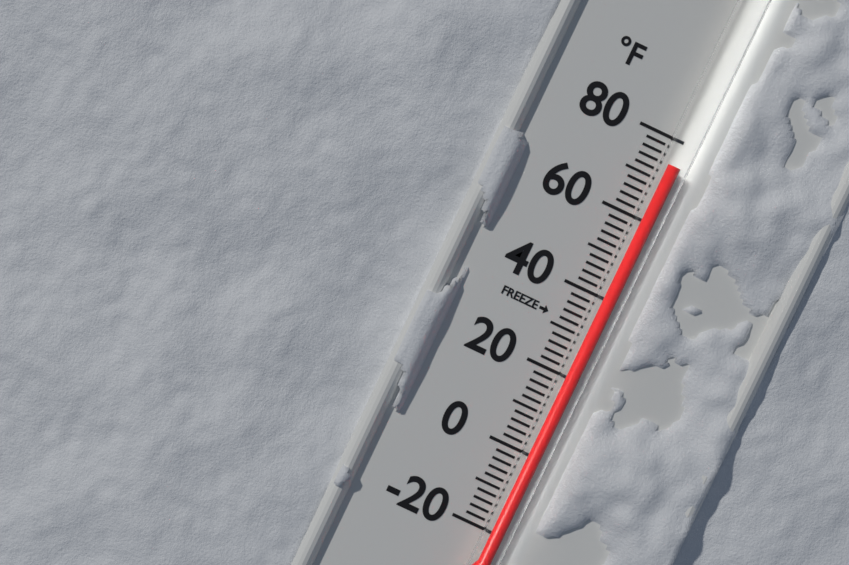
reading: 74 °F
